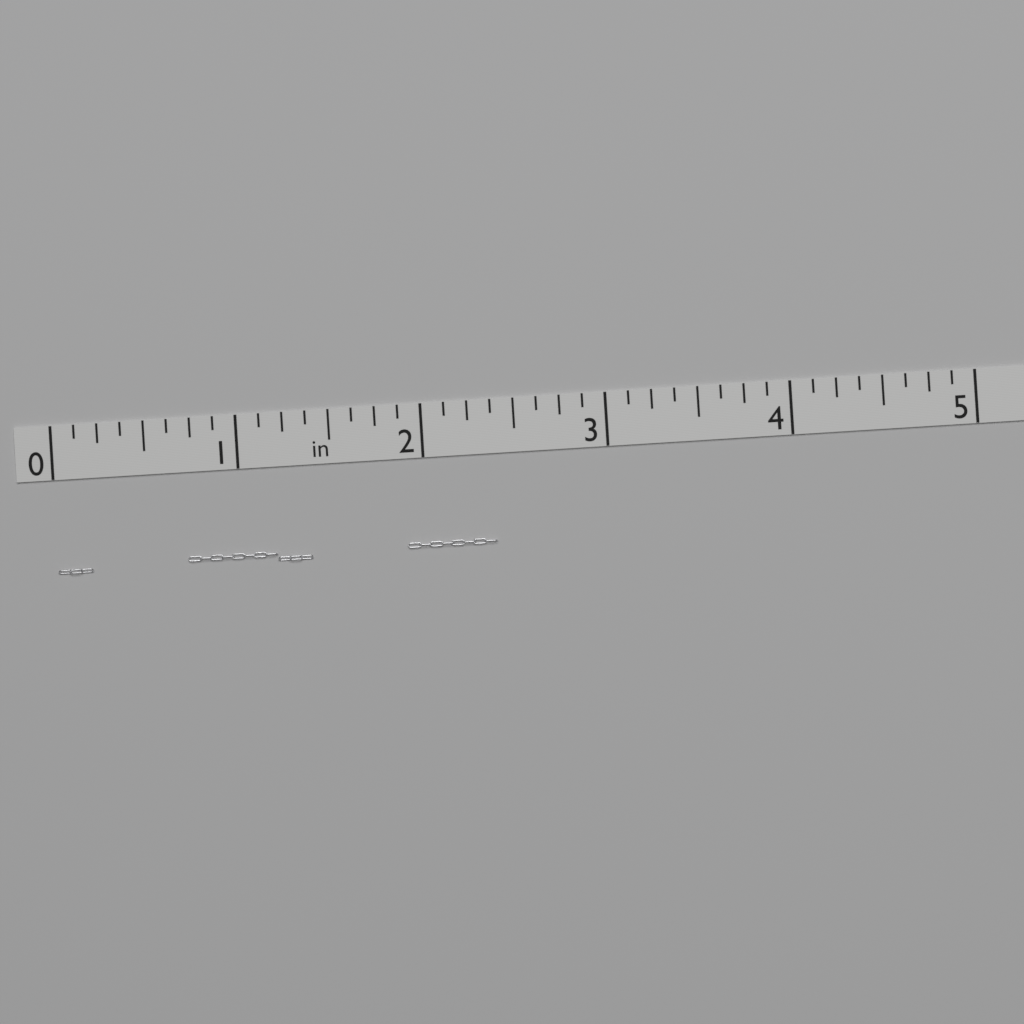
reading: 2.375 in
